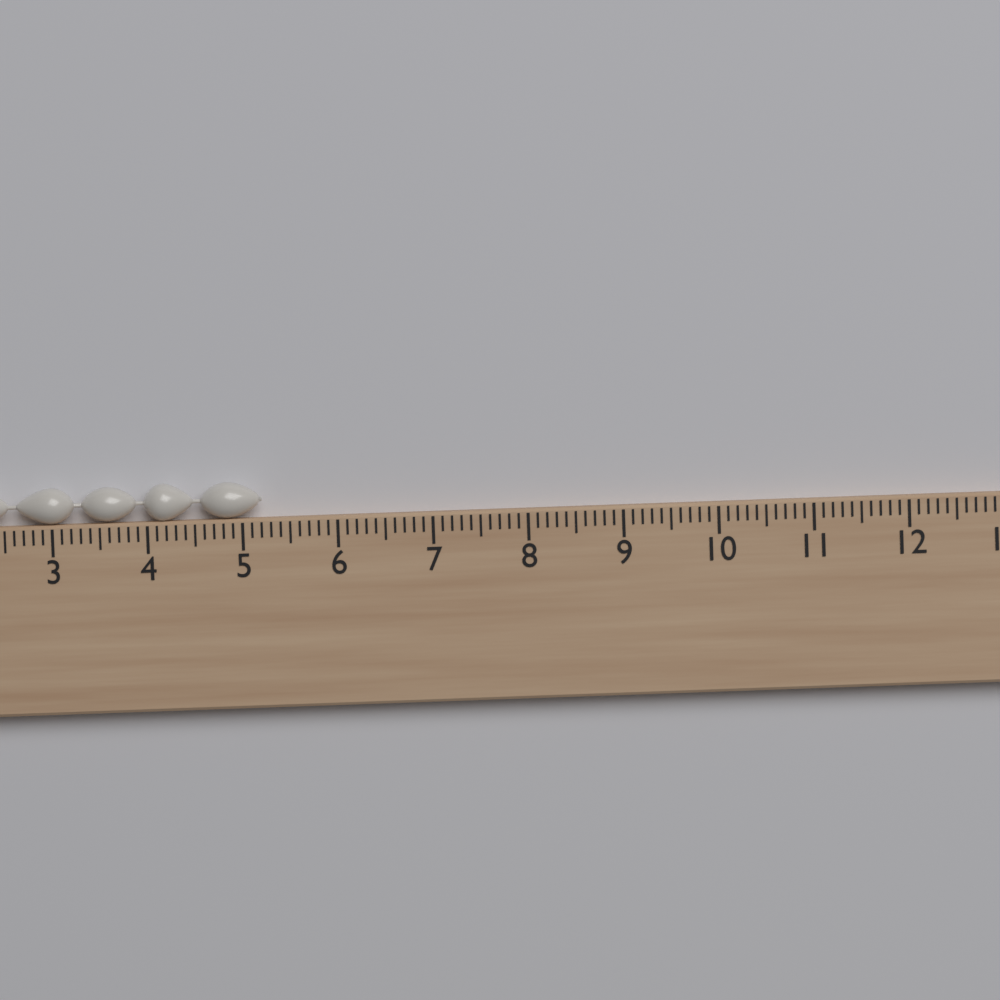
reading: 5.2 cm
